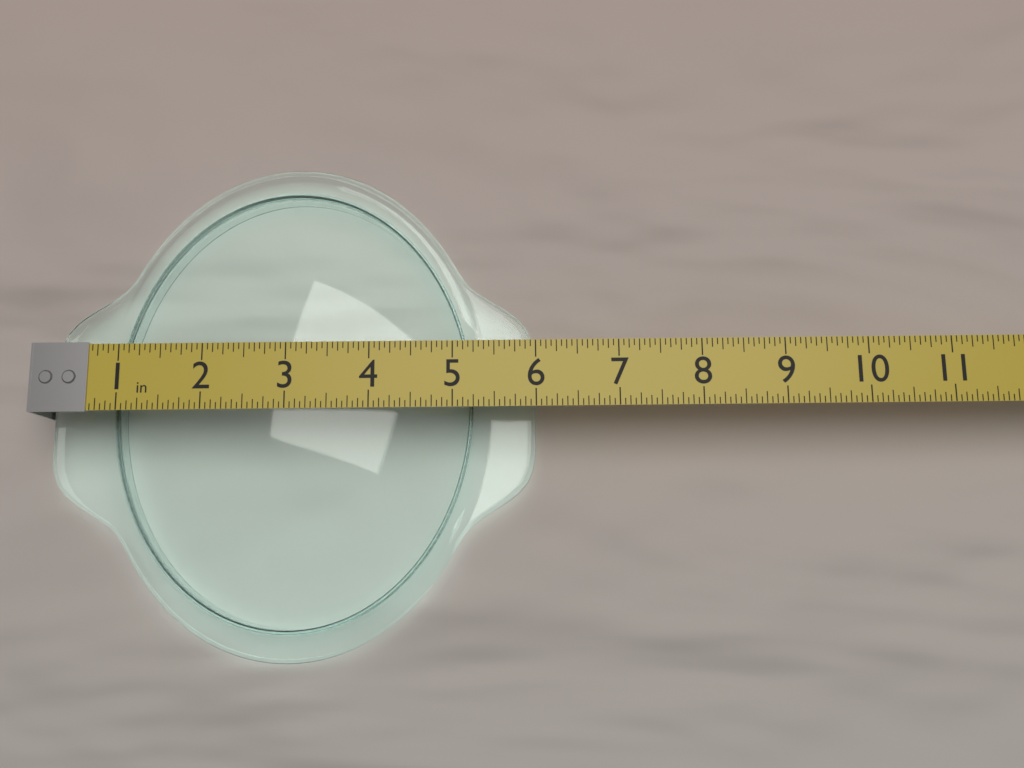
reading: 6.0000 in
